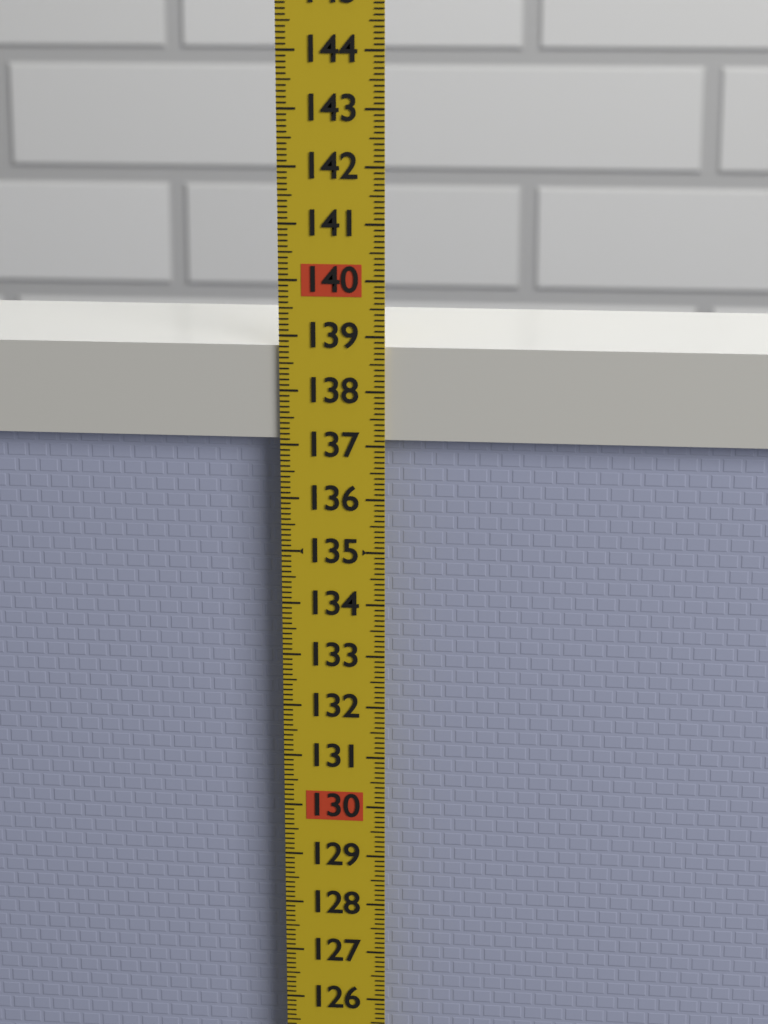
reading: 138.8 (no unit)
